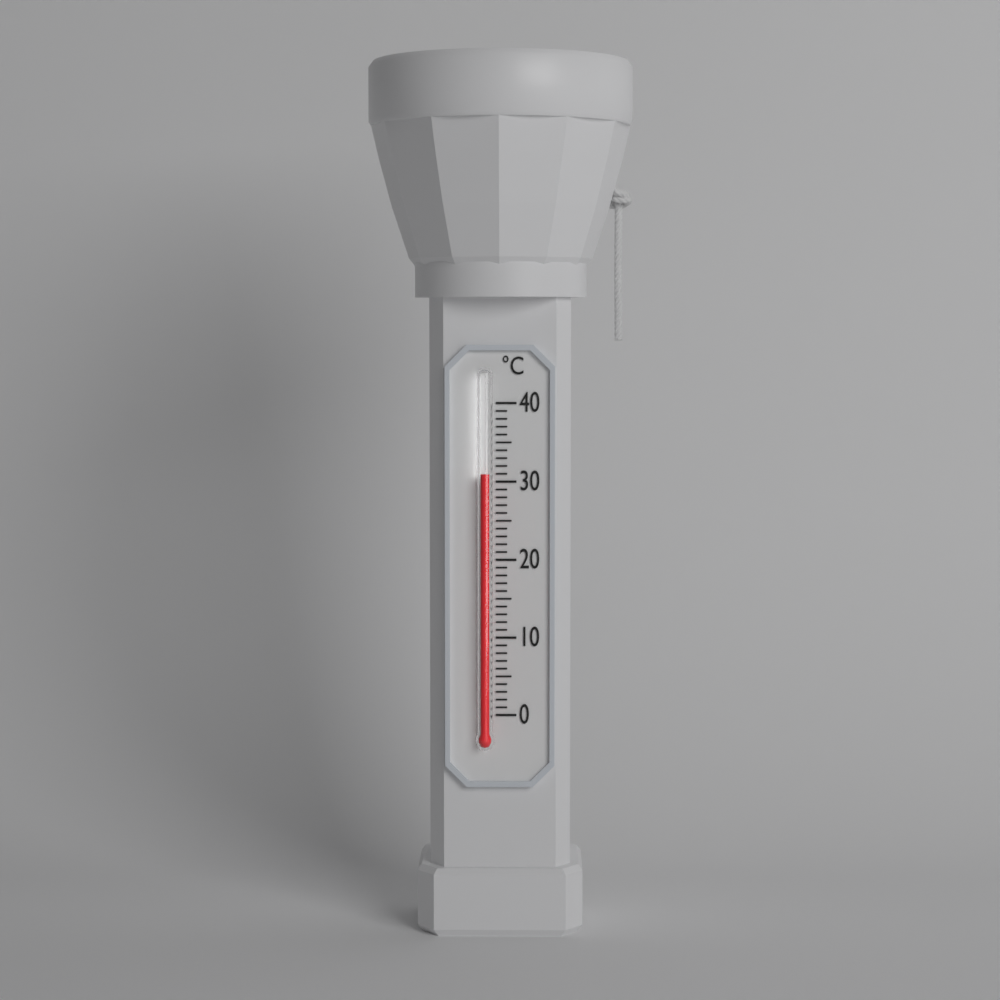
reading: 31 °C
